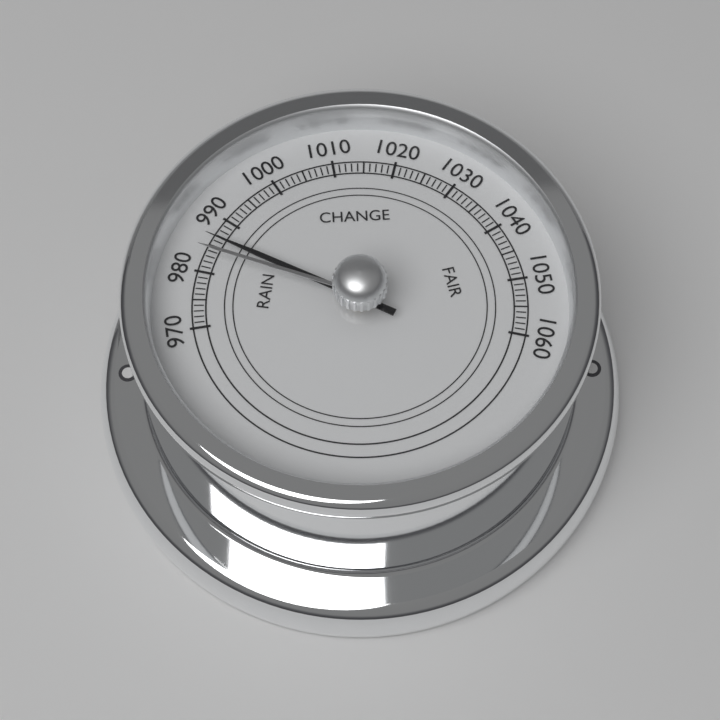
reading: 986 (no unit)
